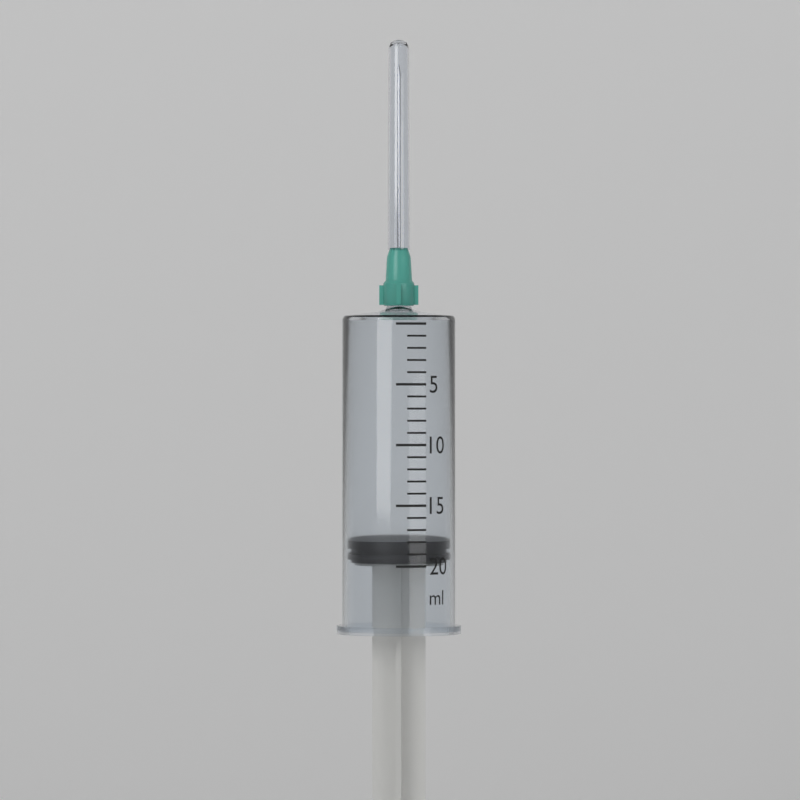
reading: 18 ml
